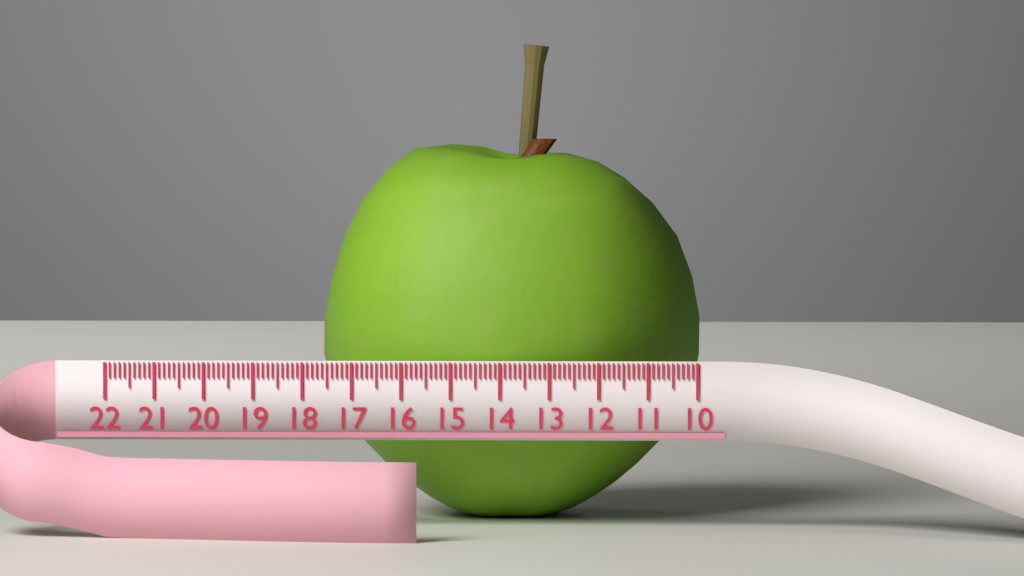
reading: 17.8 (no unit)
